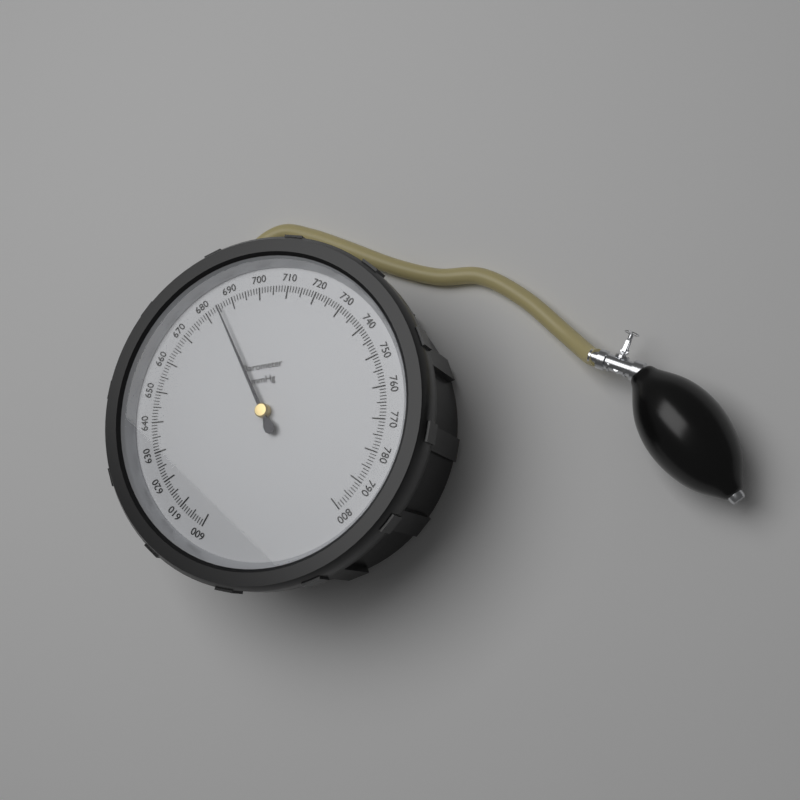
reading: 685 mmHg
